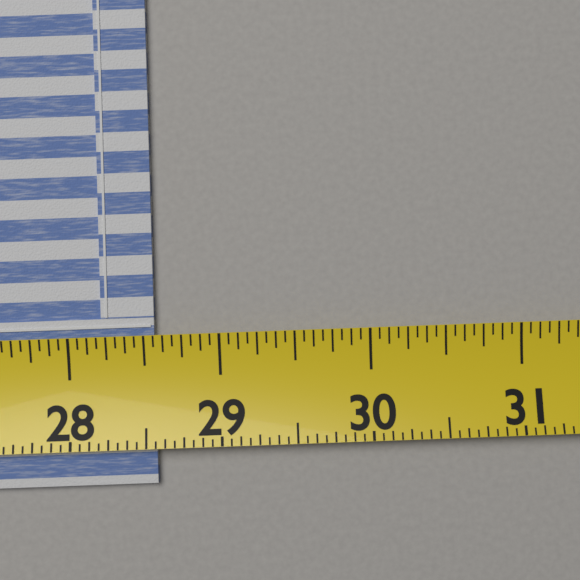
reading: 28.5625 (no unit)
